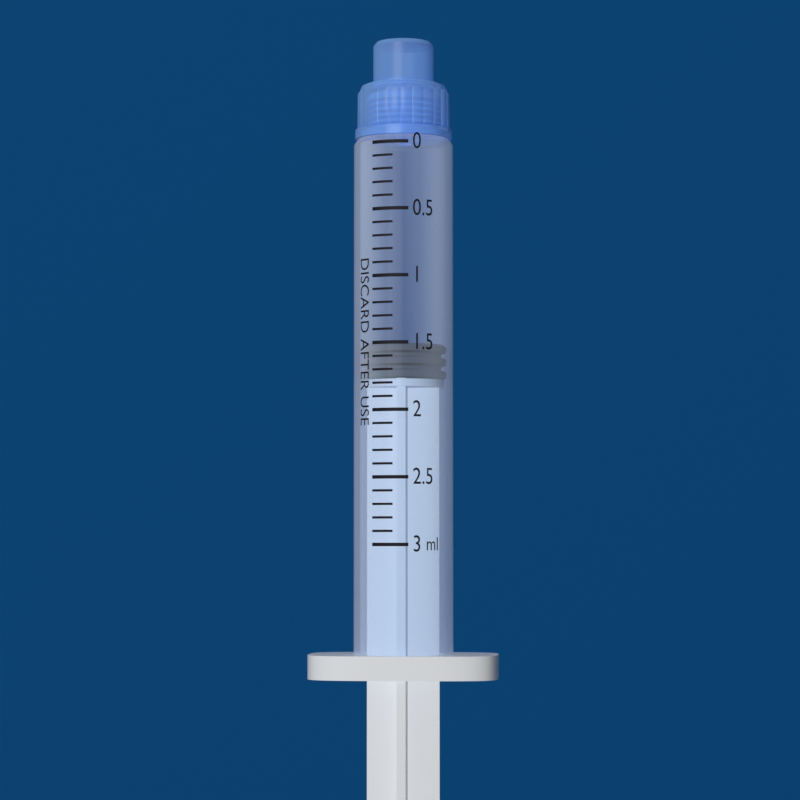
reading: 1.5 ml
